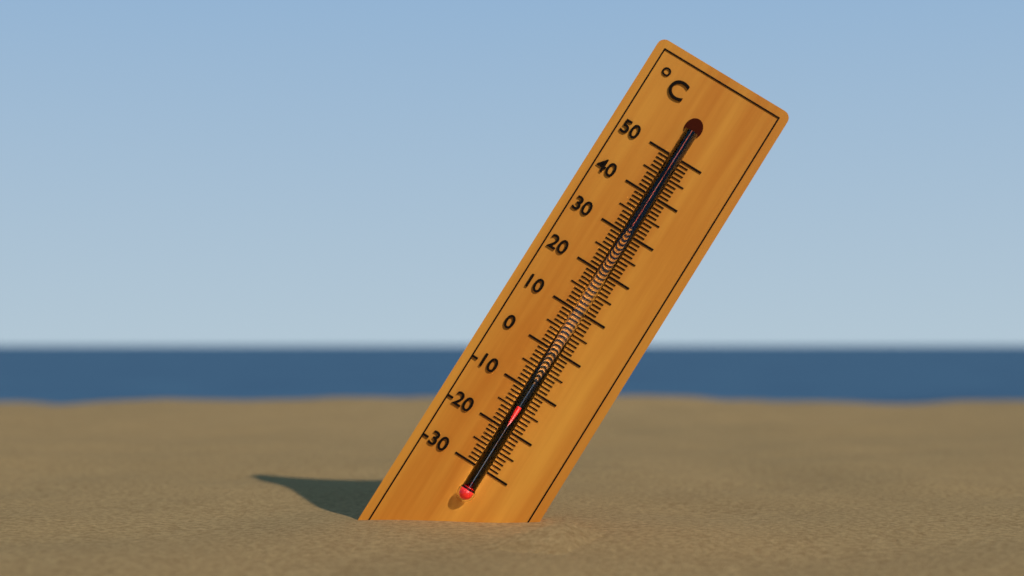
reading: -14 °C
